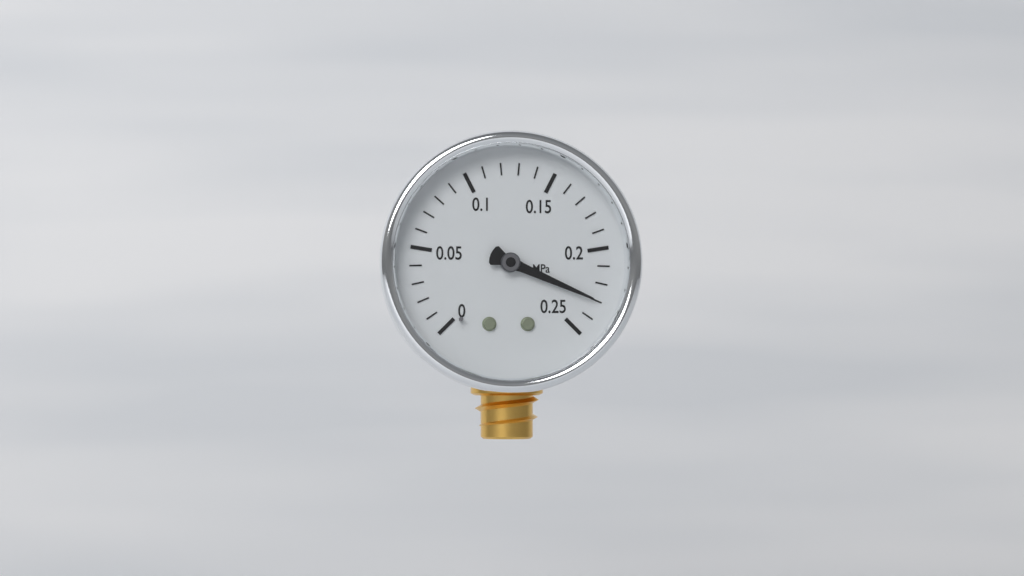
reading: 0.23 MPa
